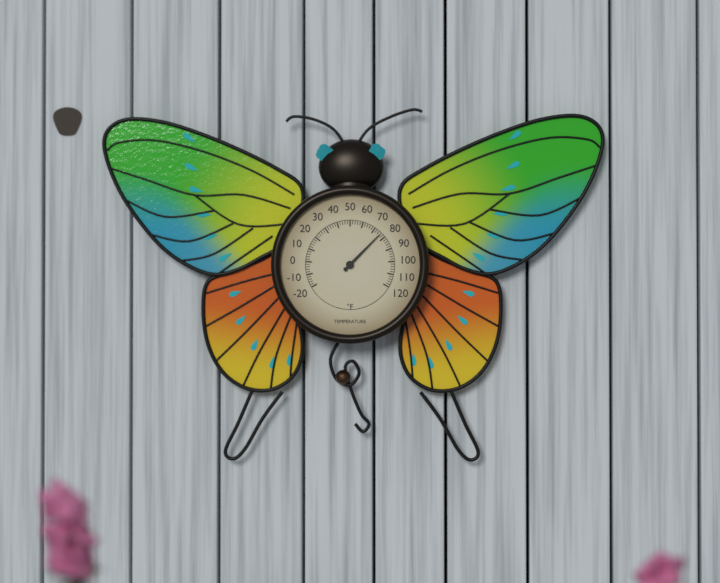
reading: 76 °F
